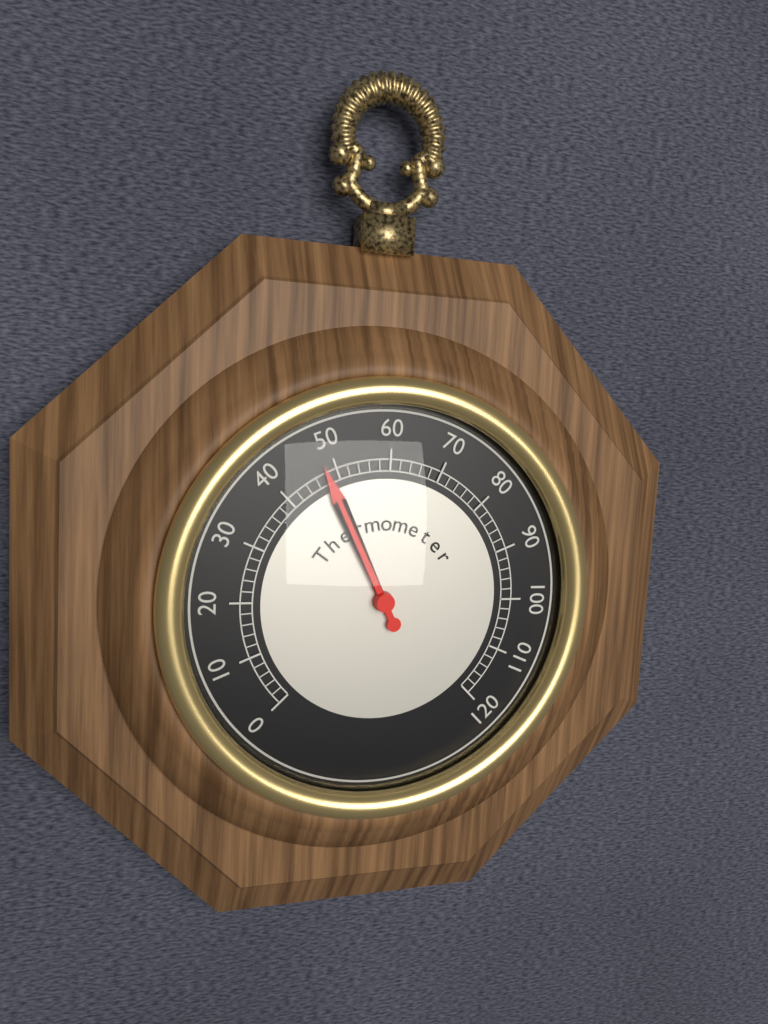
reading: 48 (no unit)
